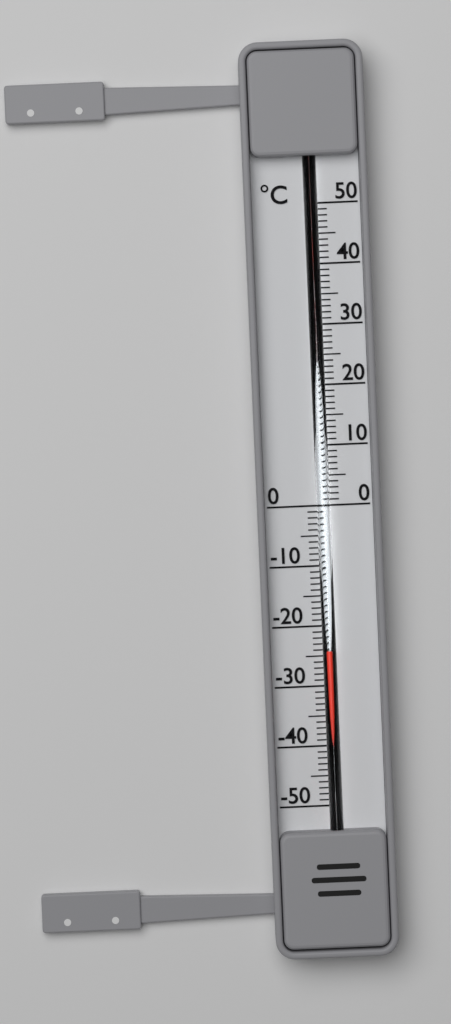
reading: -24 °C
